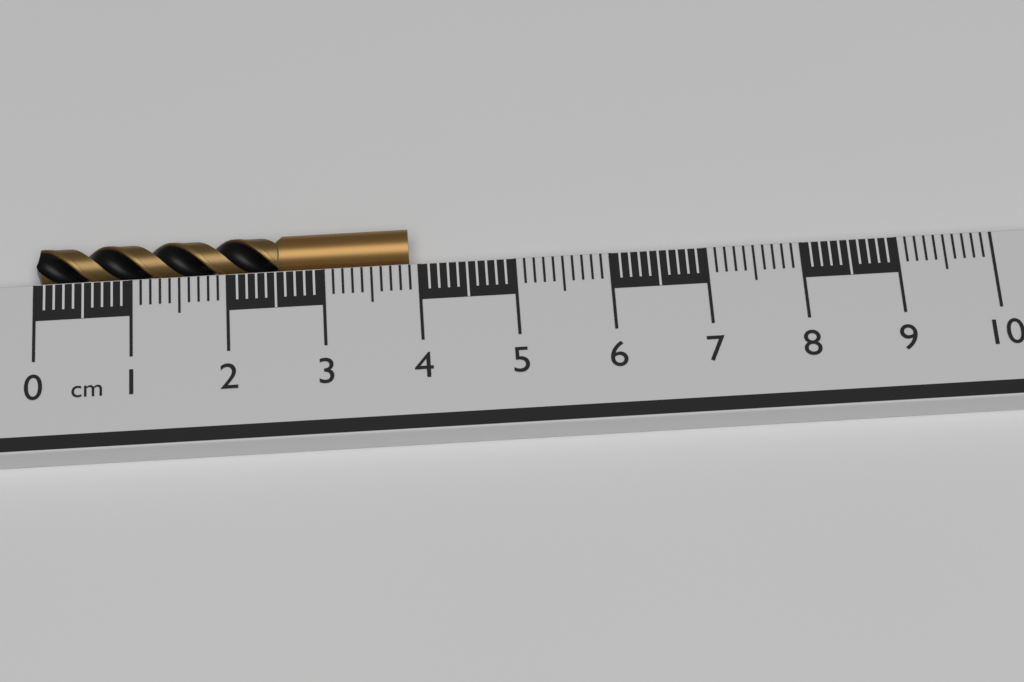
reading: 3.9 cm
